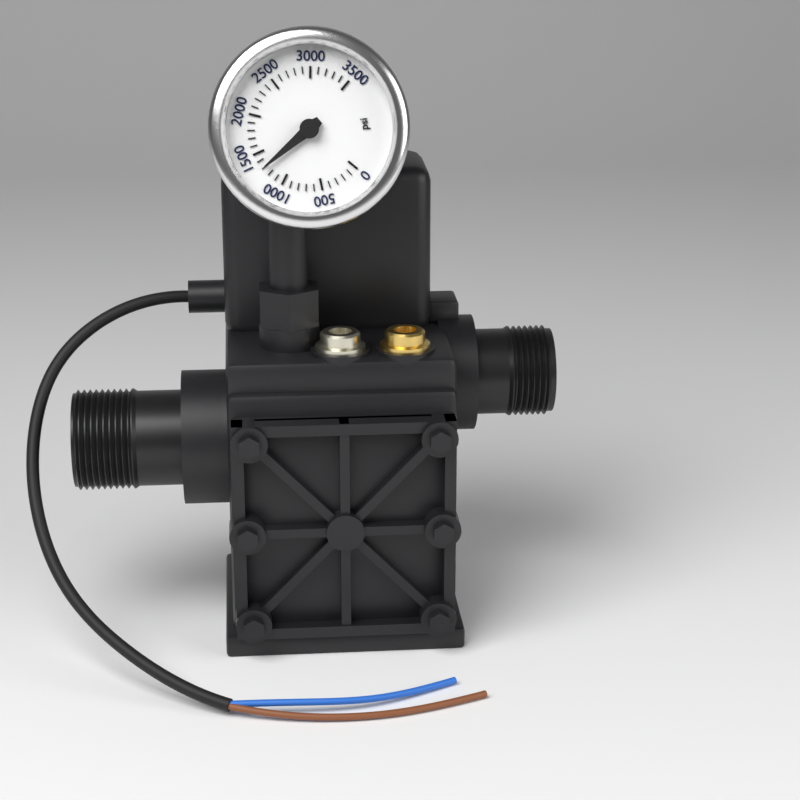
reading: 1300 psi
